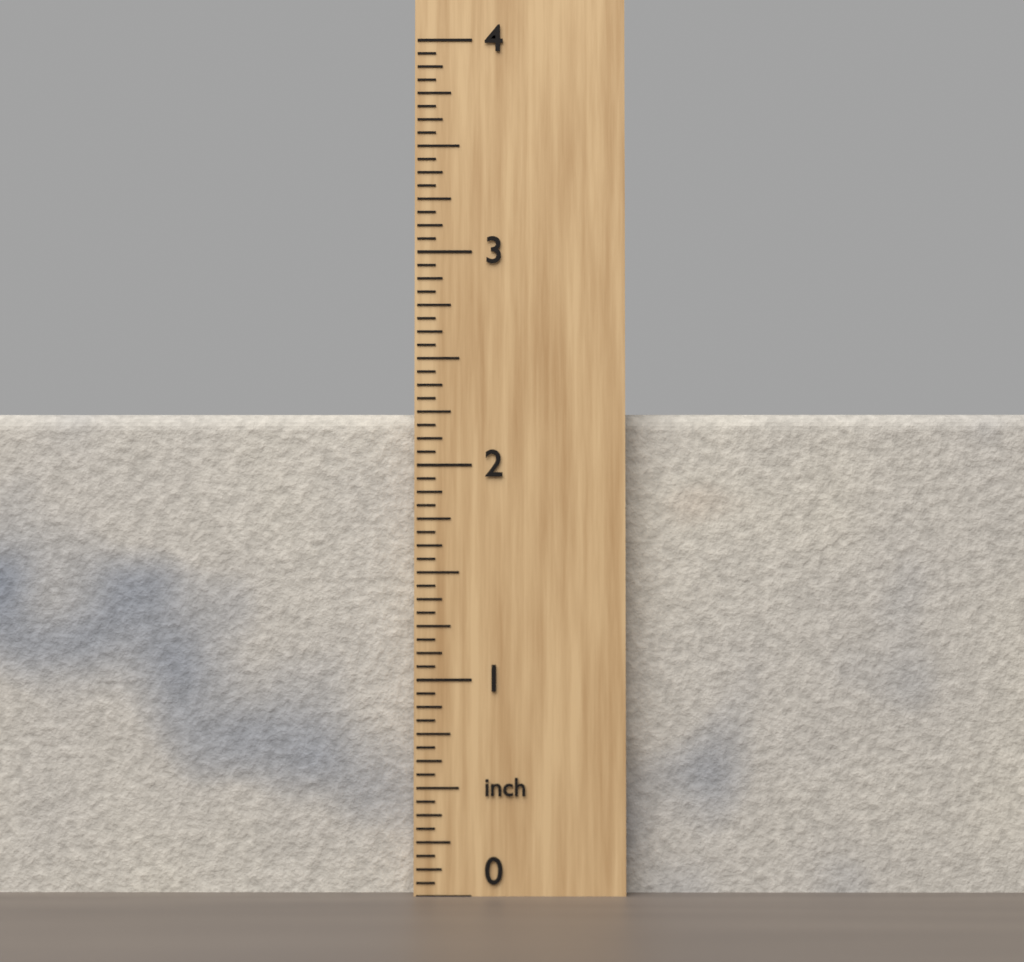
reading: 2.2500 inch
